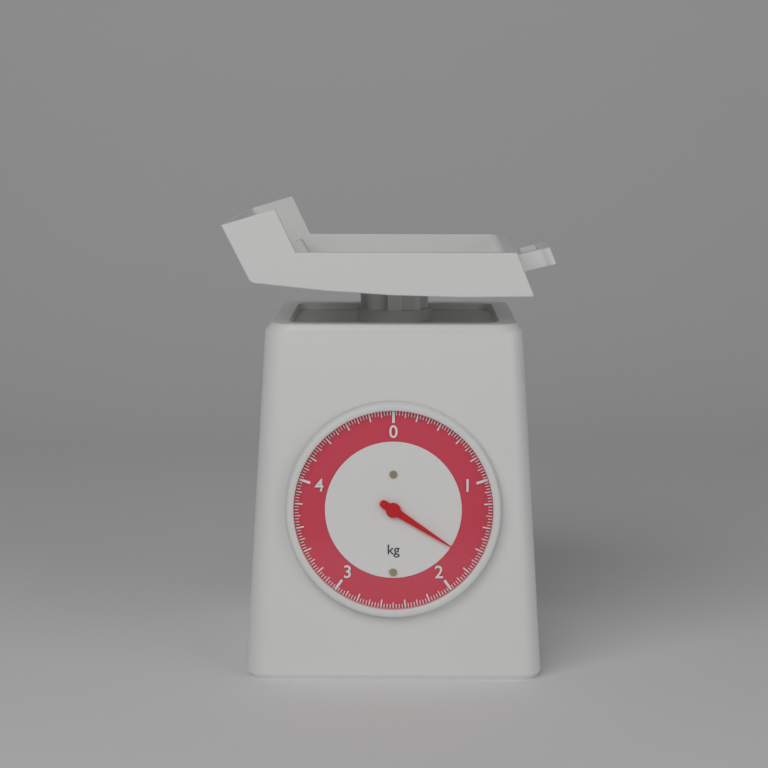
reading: 1.700 kg
